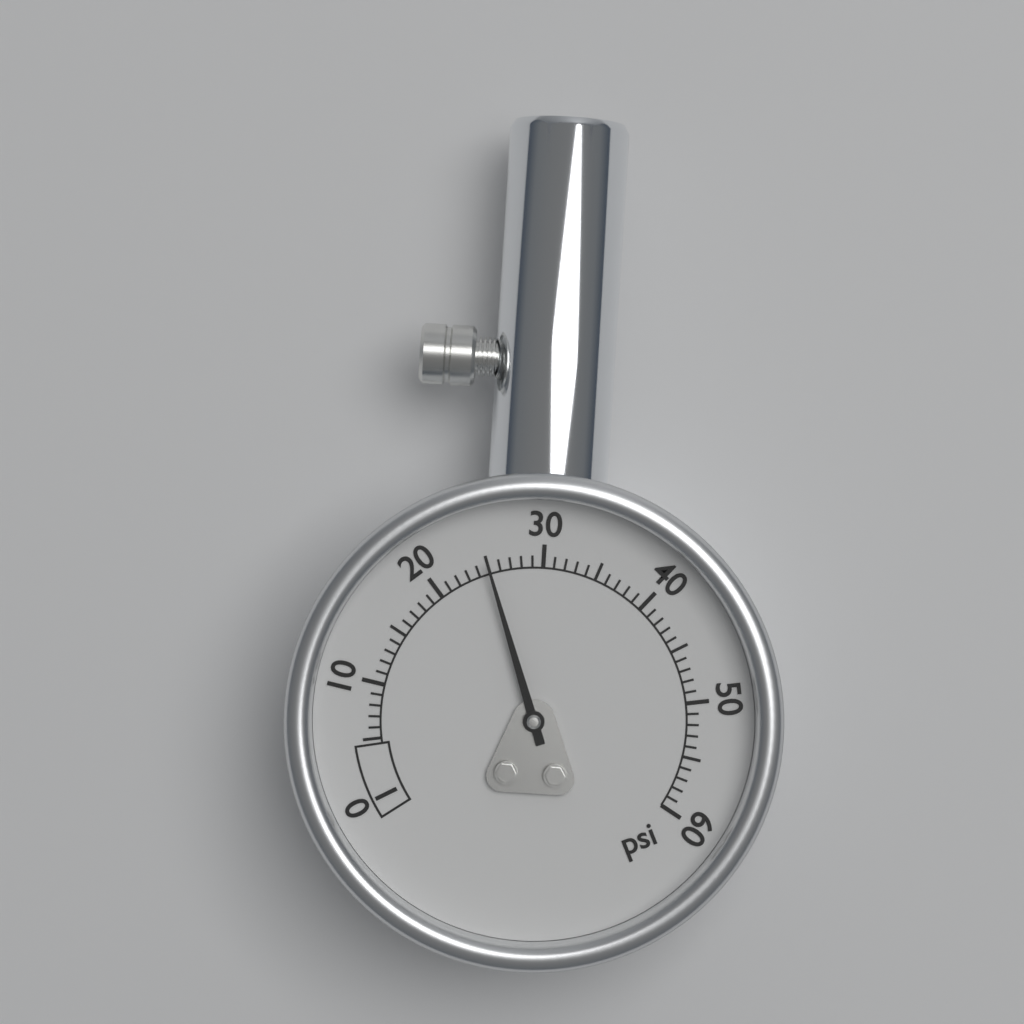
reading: 25 psi
